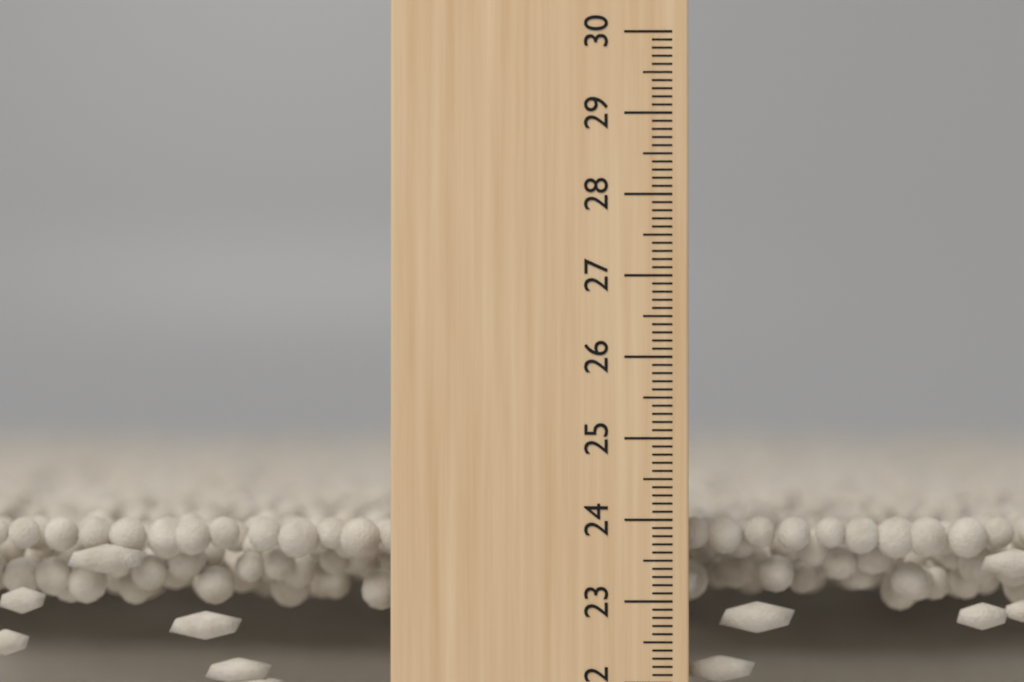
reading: 24.0 cm
